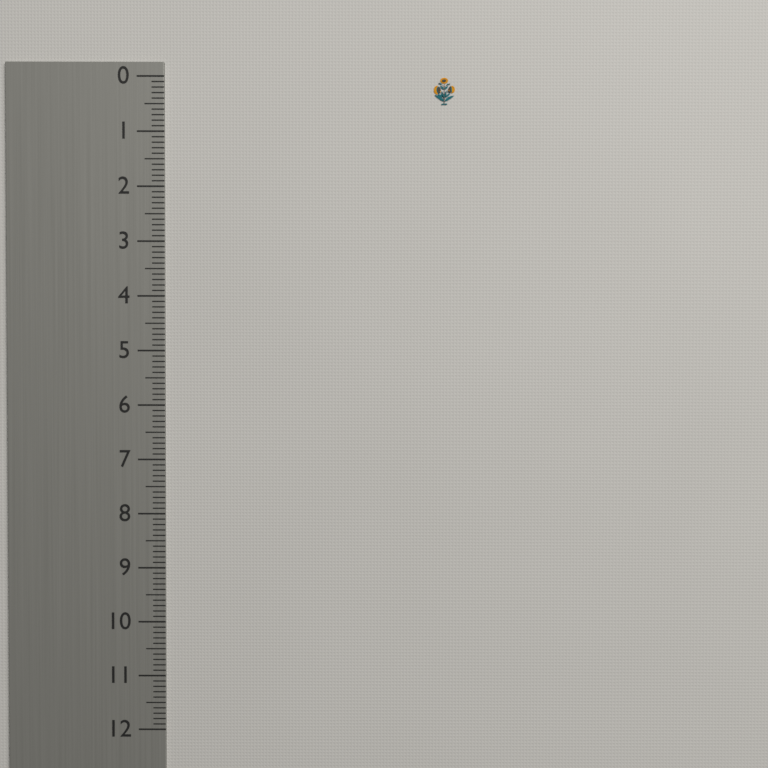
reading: 0.5 (no unit)
